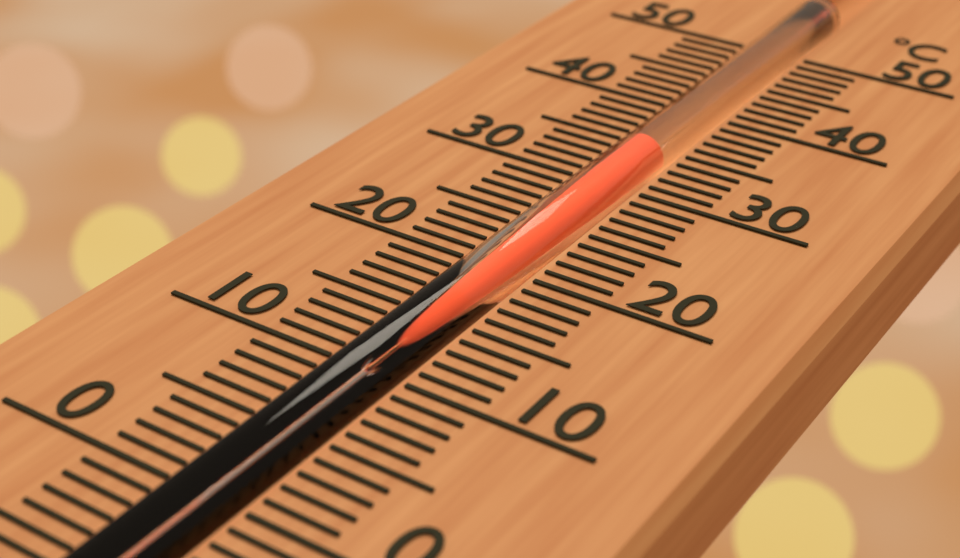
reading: 34 °C
